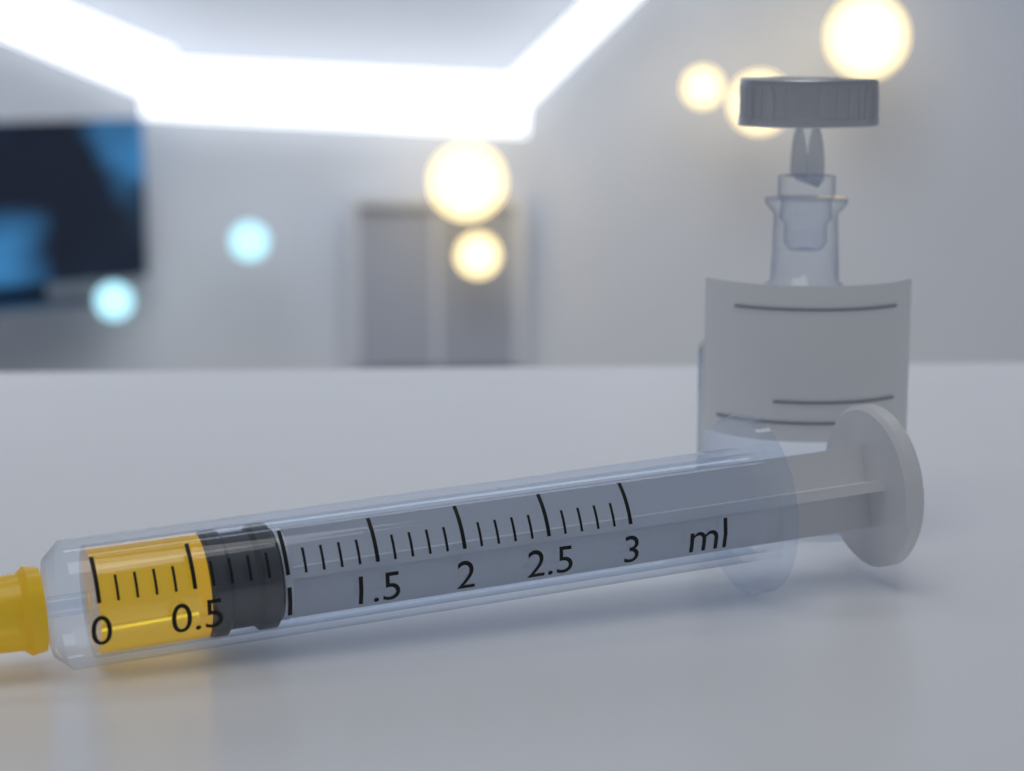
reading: 0.6 ml
